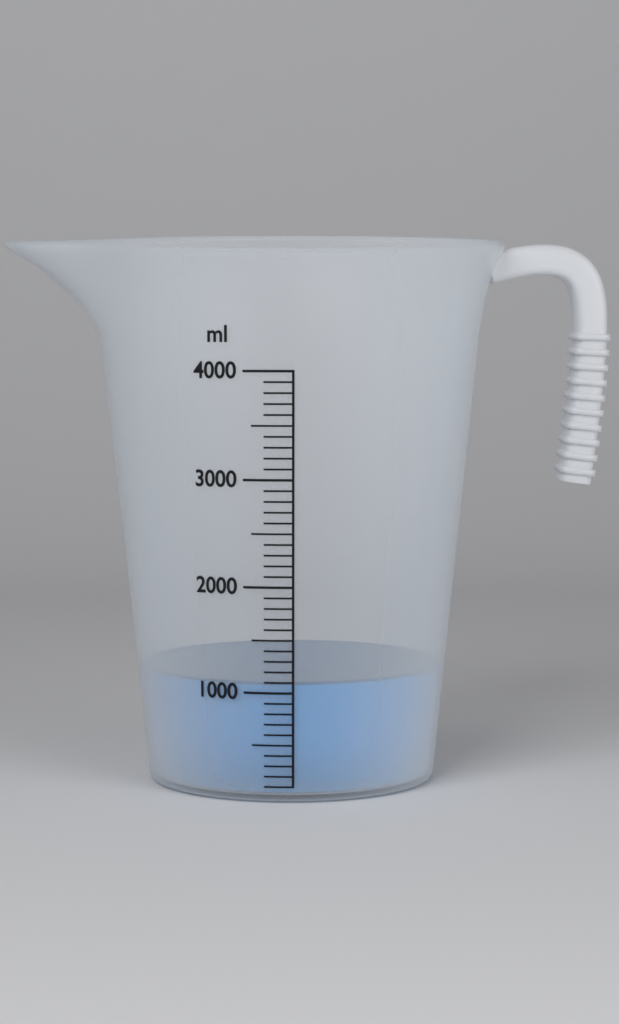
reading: 1100 ml
